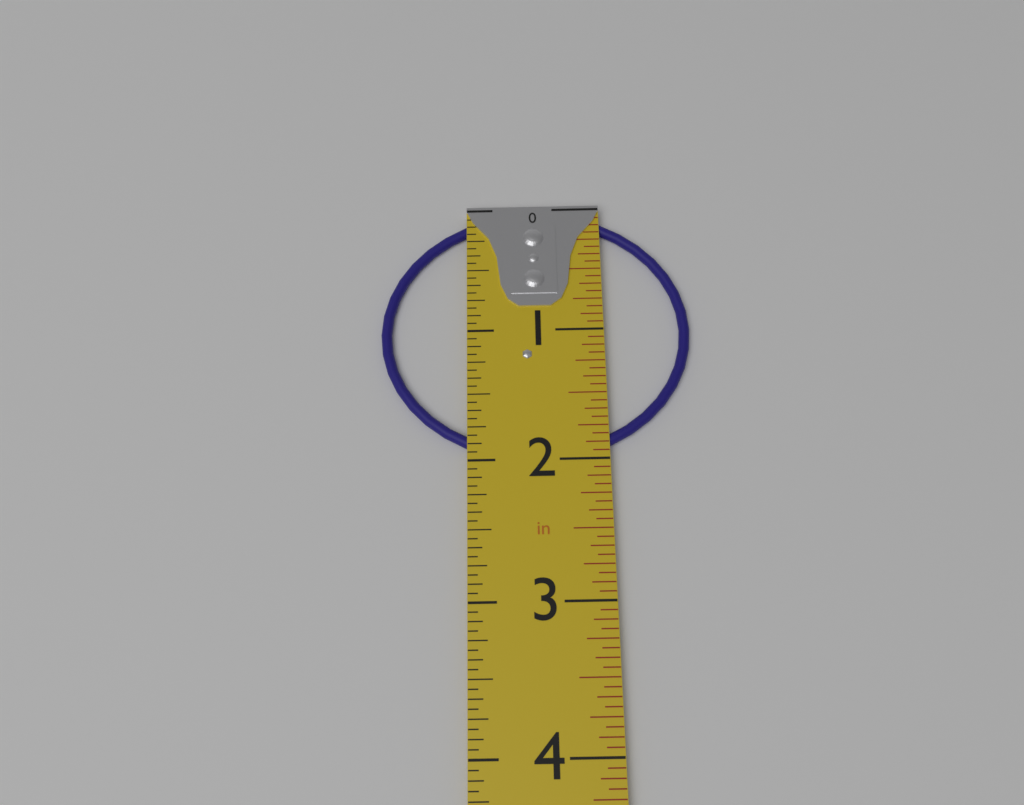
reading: 2.0000 in
